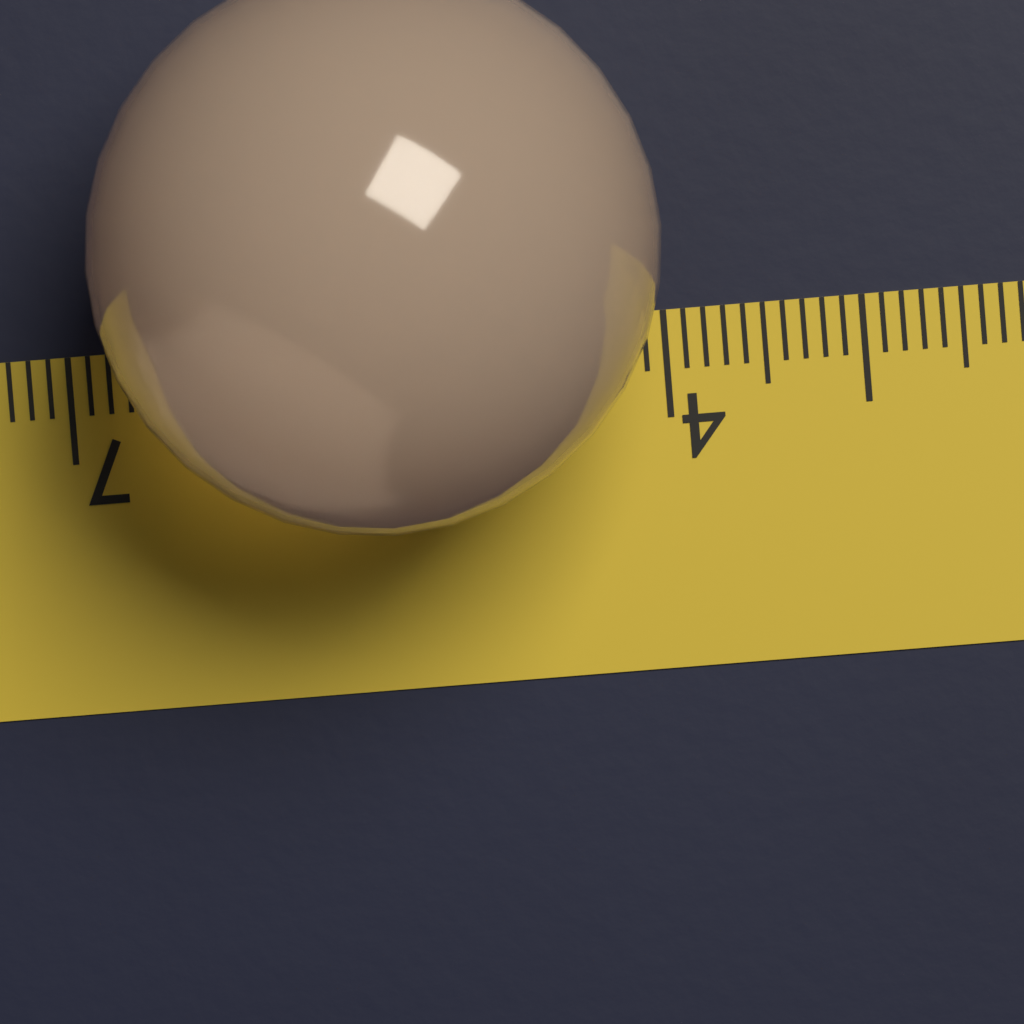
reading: 6.8 (no unit)
